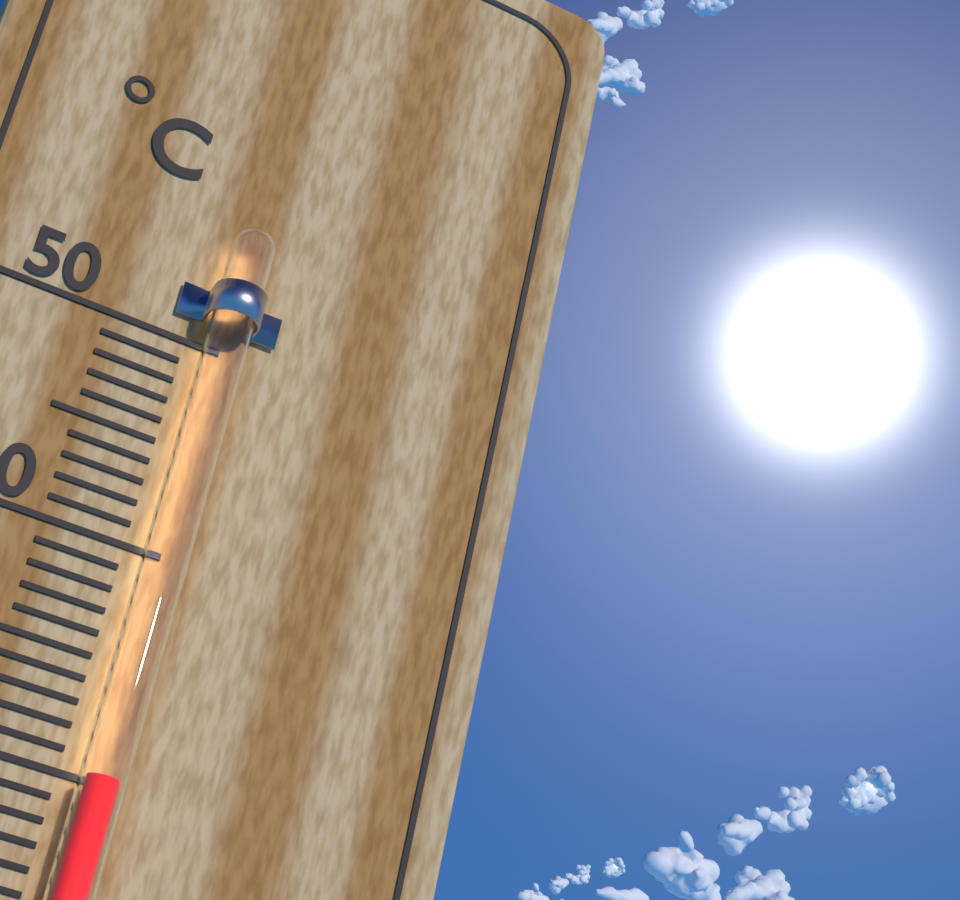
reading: 30 °C
